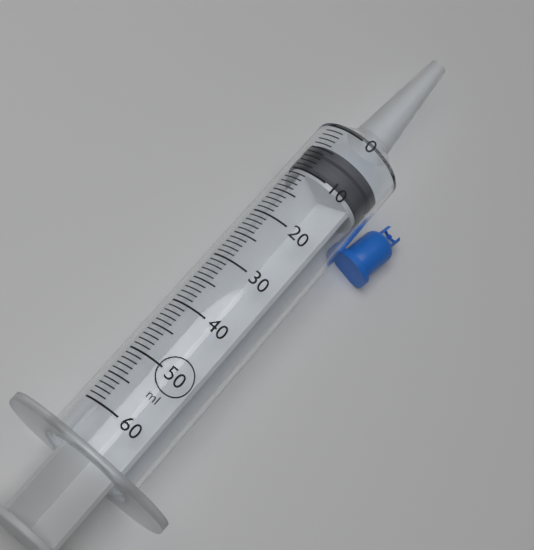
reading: 4 ml
